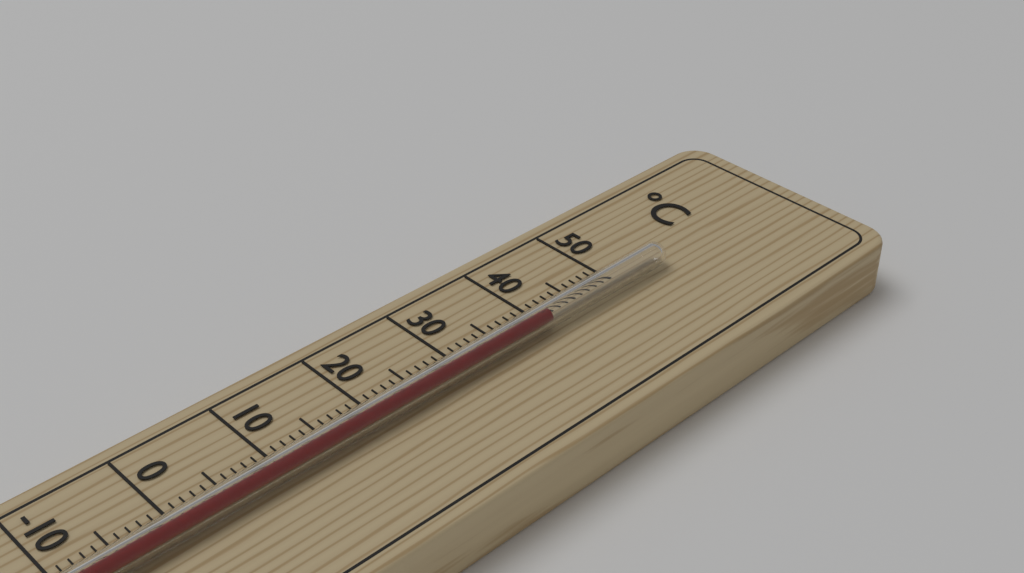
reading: 40 °C
